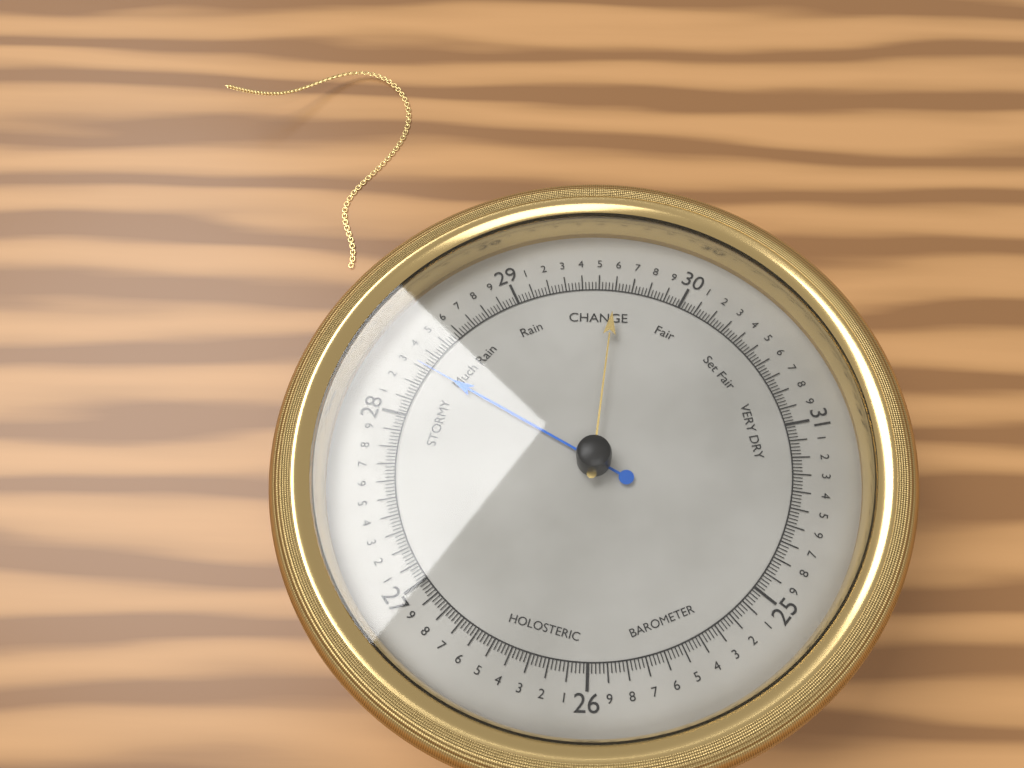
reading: 28.32 (no unit)
